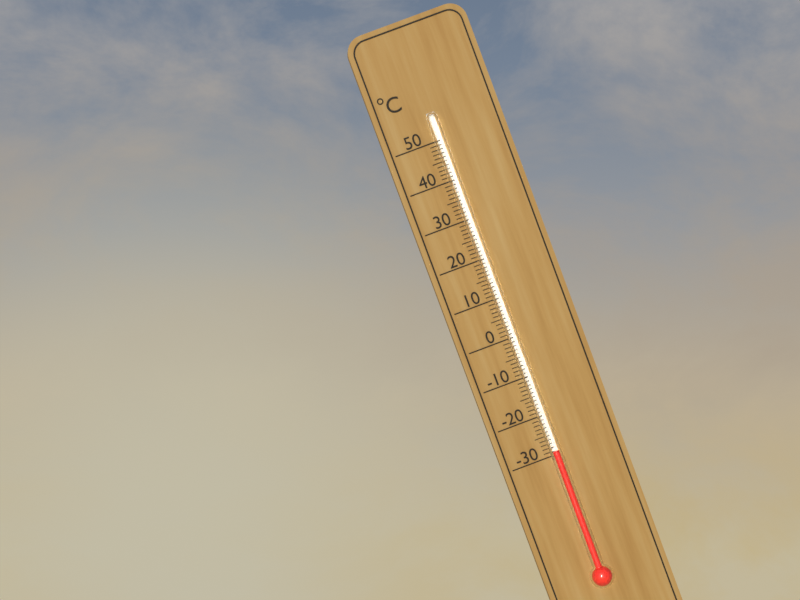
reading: -29 °C
